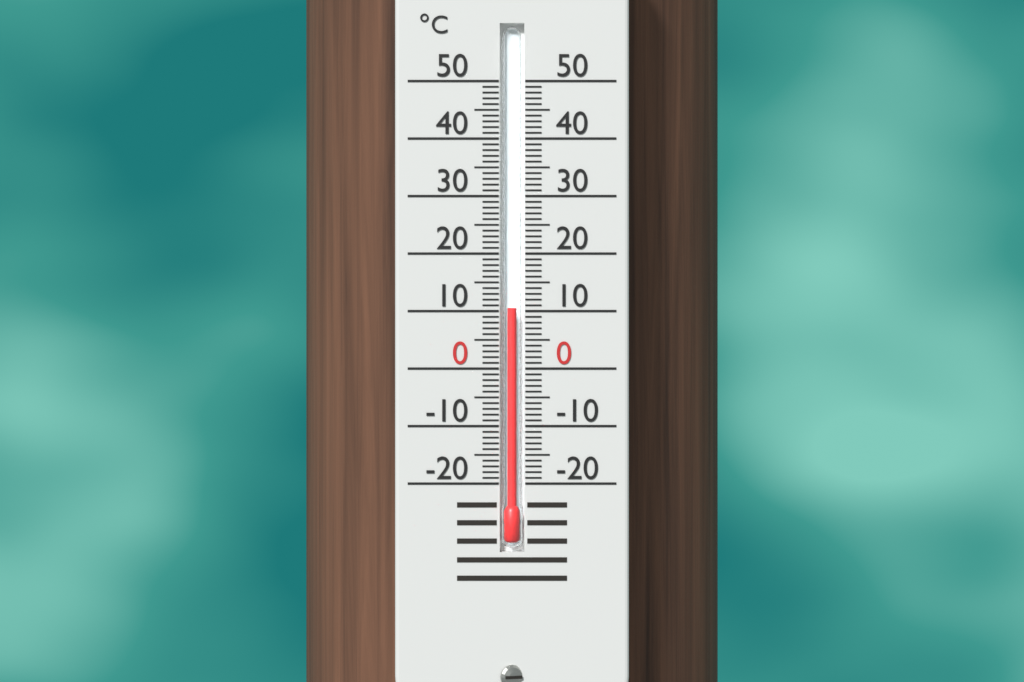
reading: 10.5 °C
